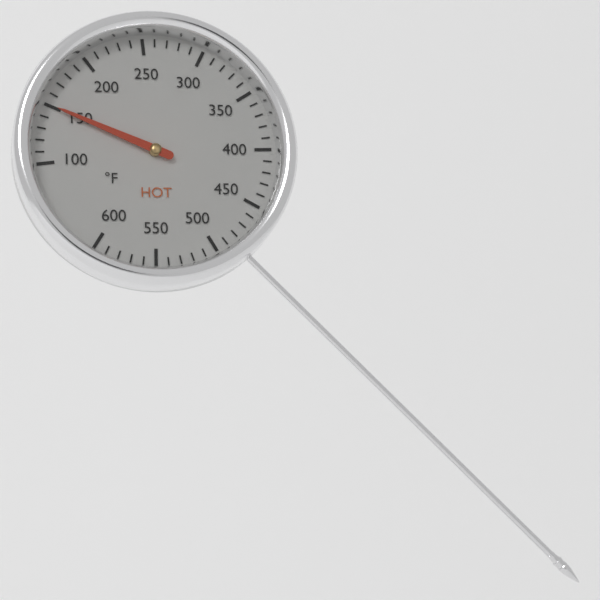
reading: 150 °F
